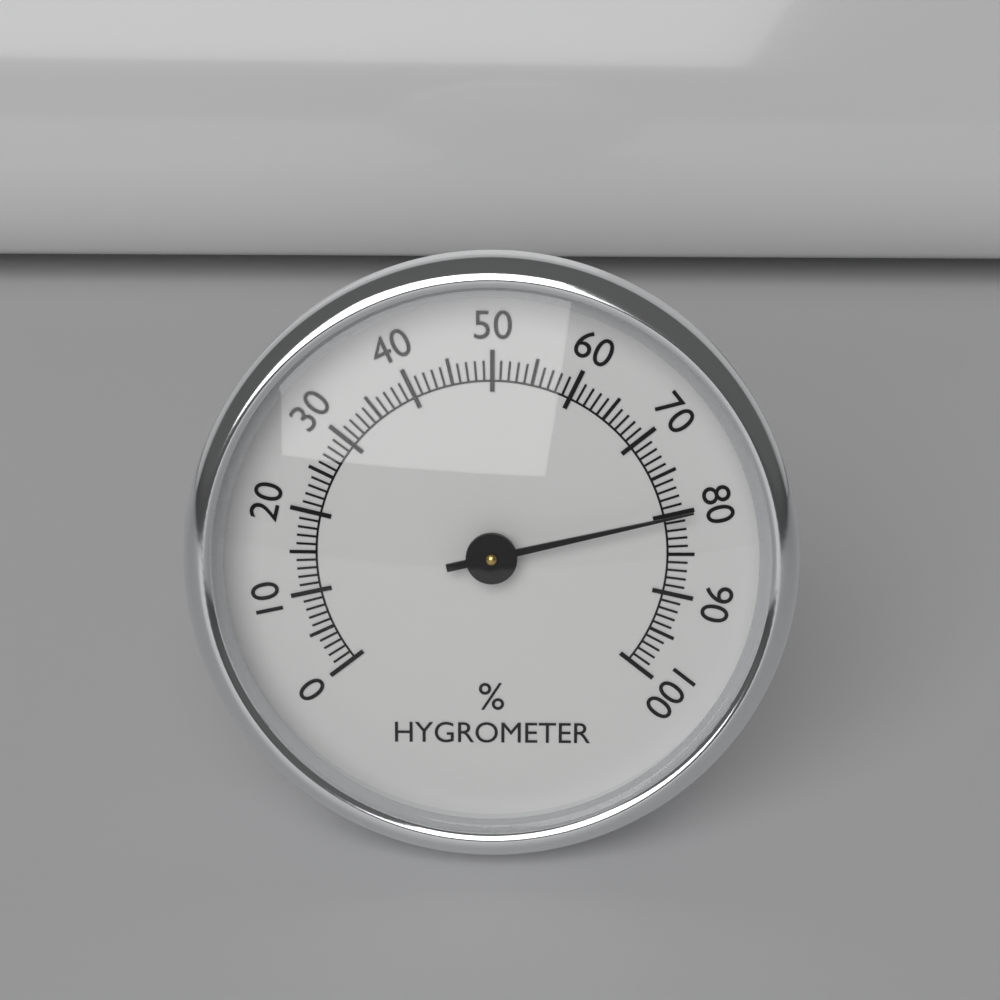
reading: 80 %
